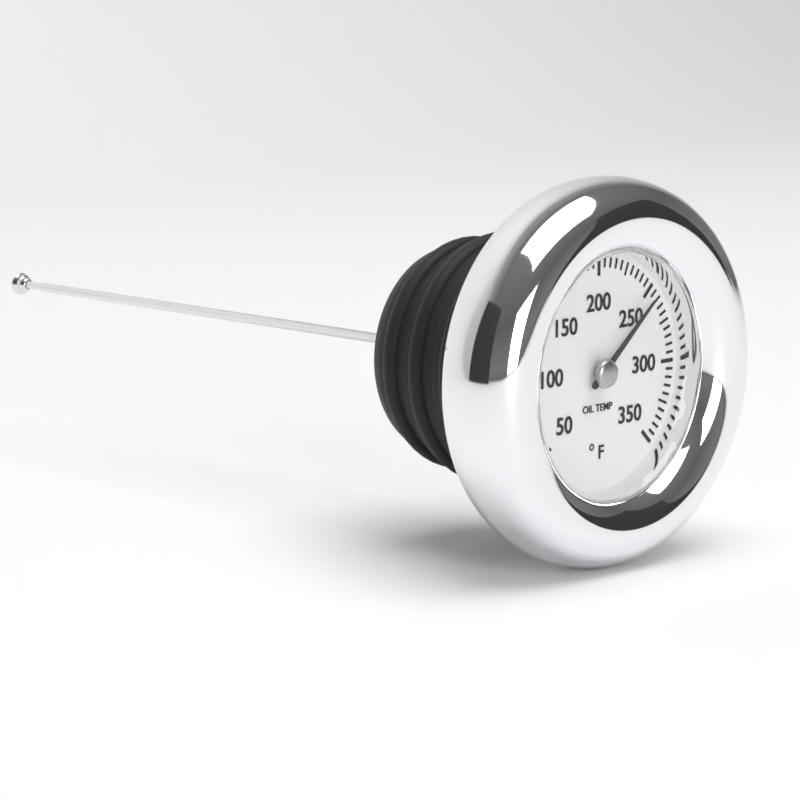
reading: 255 °F
